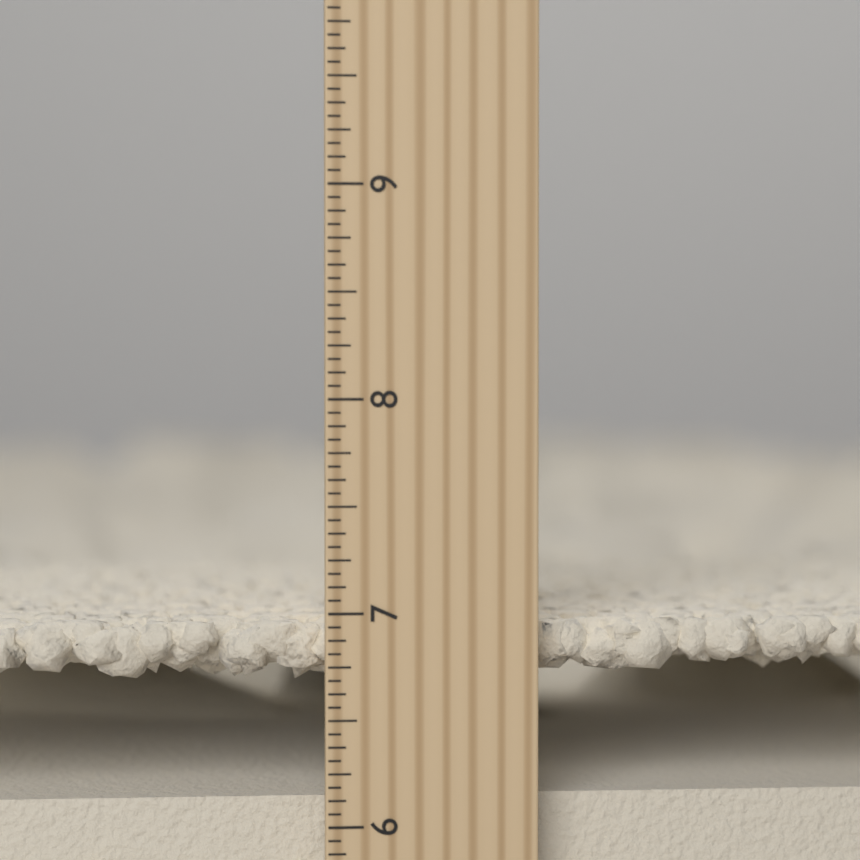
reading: 6.9375 inch
